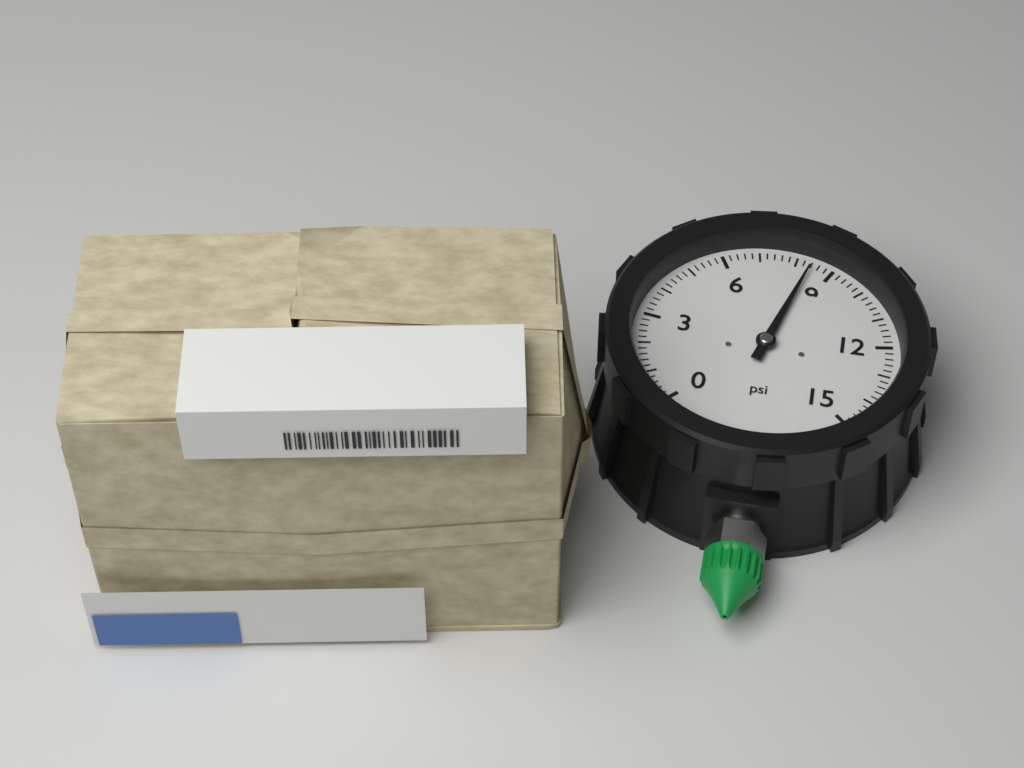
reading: 8.4 psi
